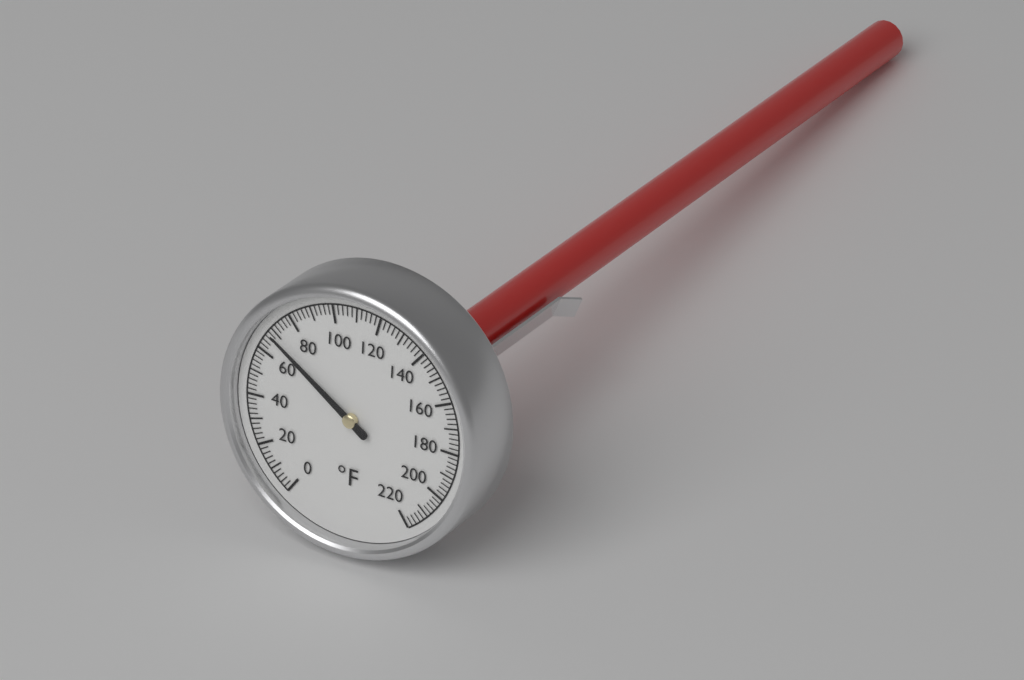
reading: 68 °F
